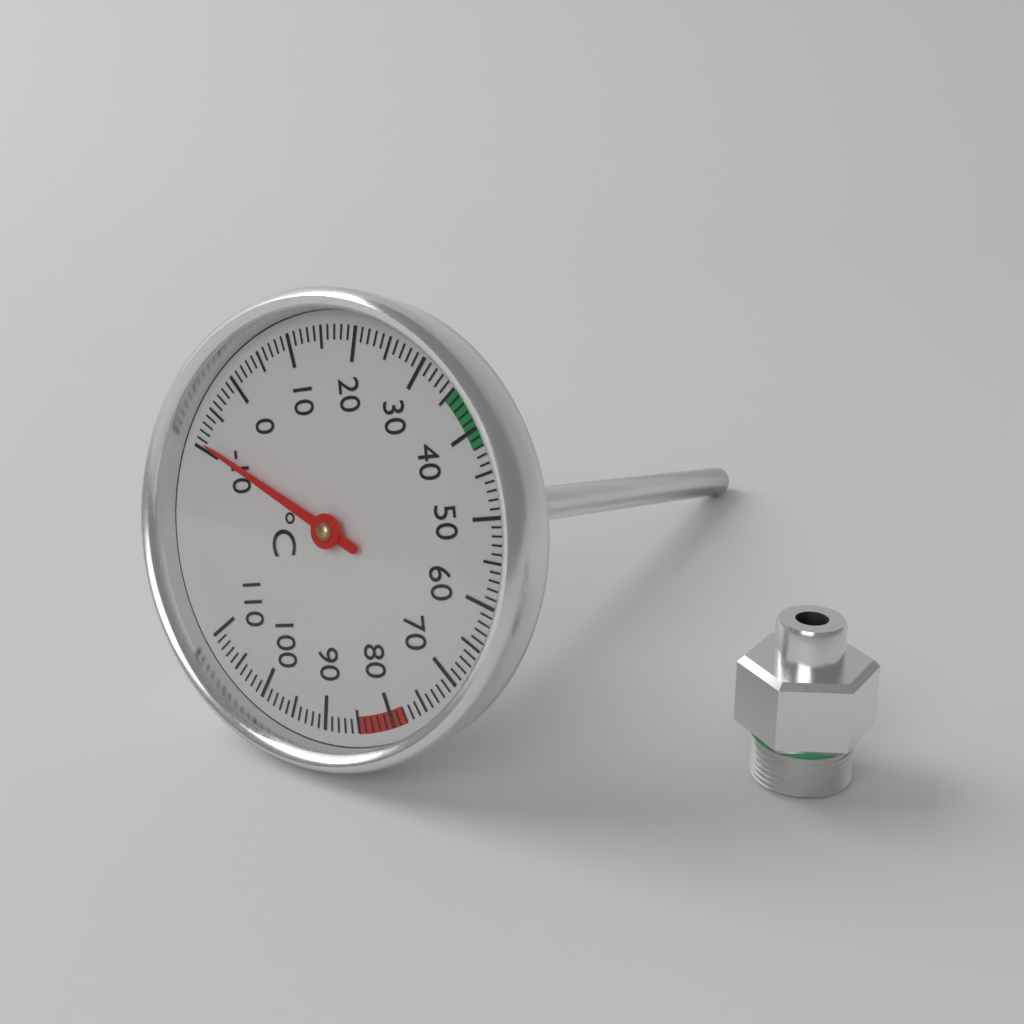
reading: -9 °C
